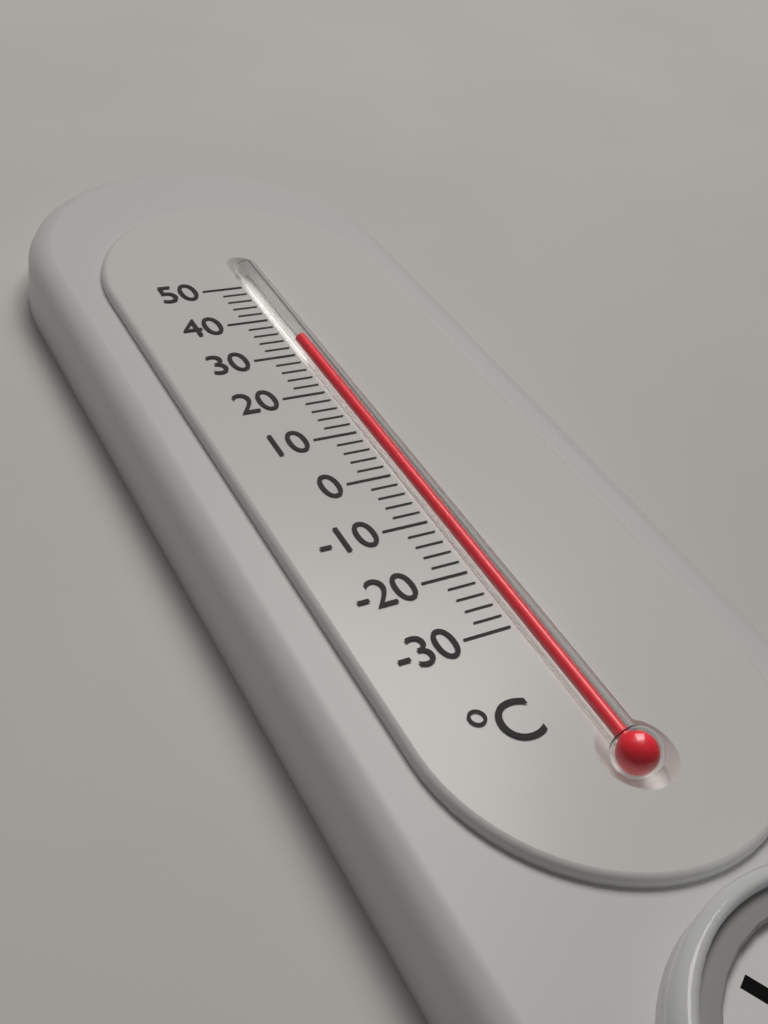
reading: 34 °C
